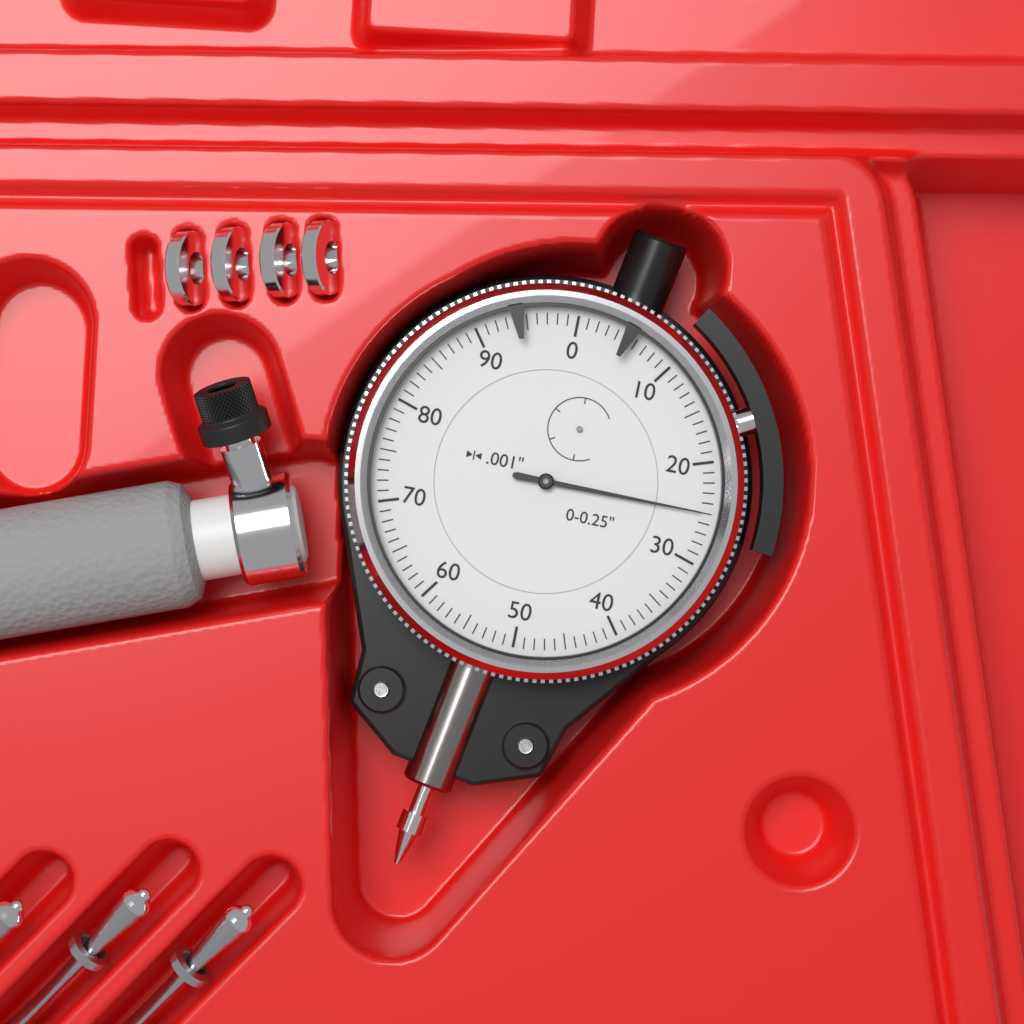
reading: 0.025 in
